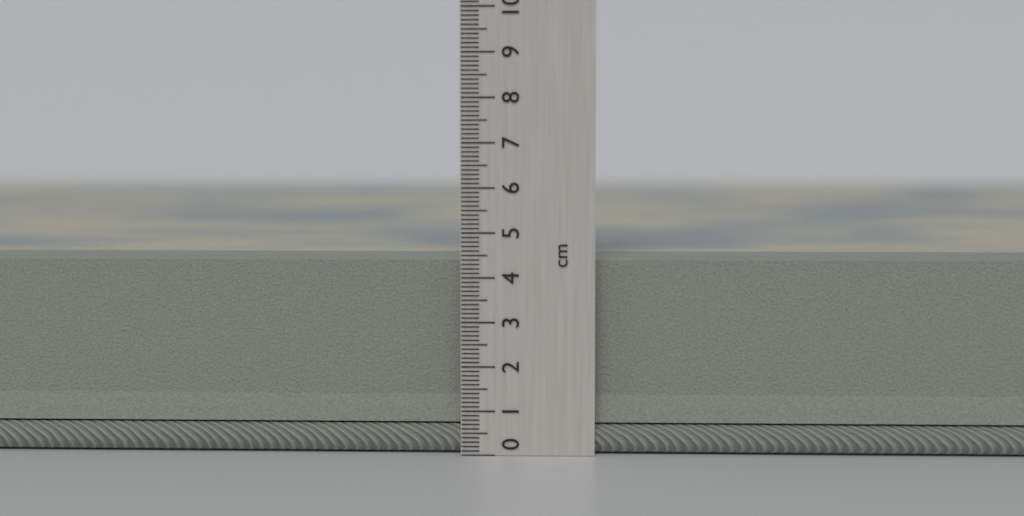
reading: 4.4 cm
